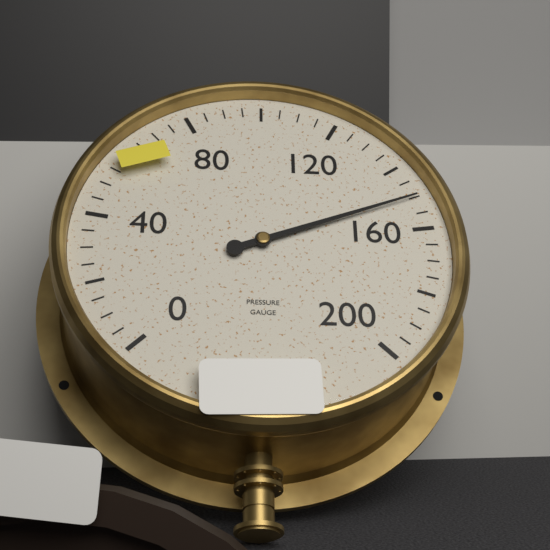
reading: 150 (no unit)
